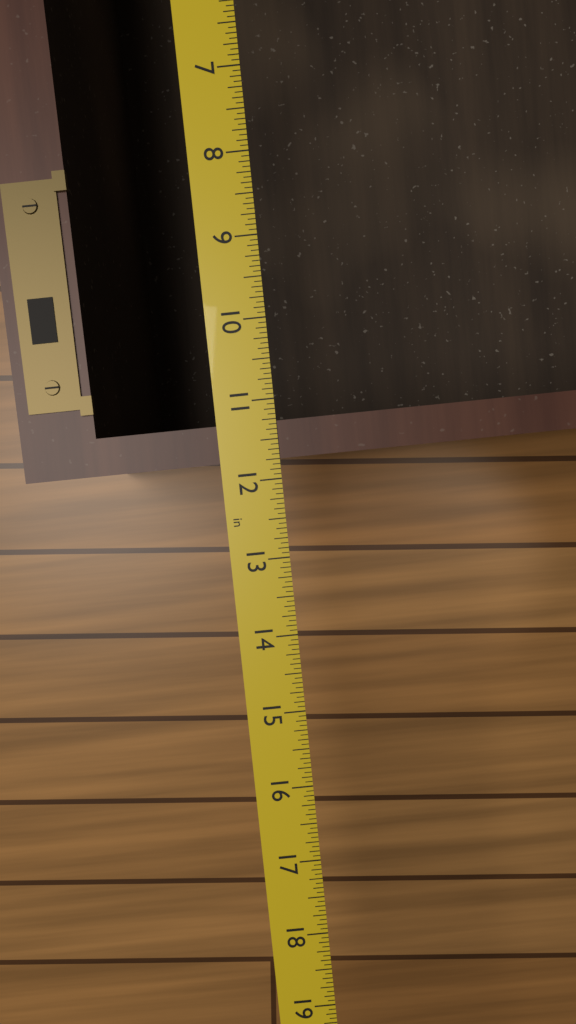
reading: 11.7500 in
